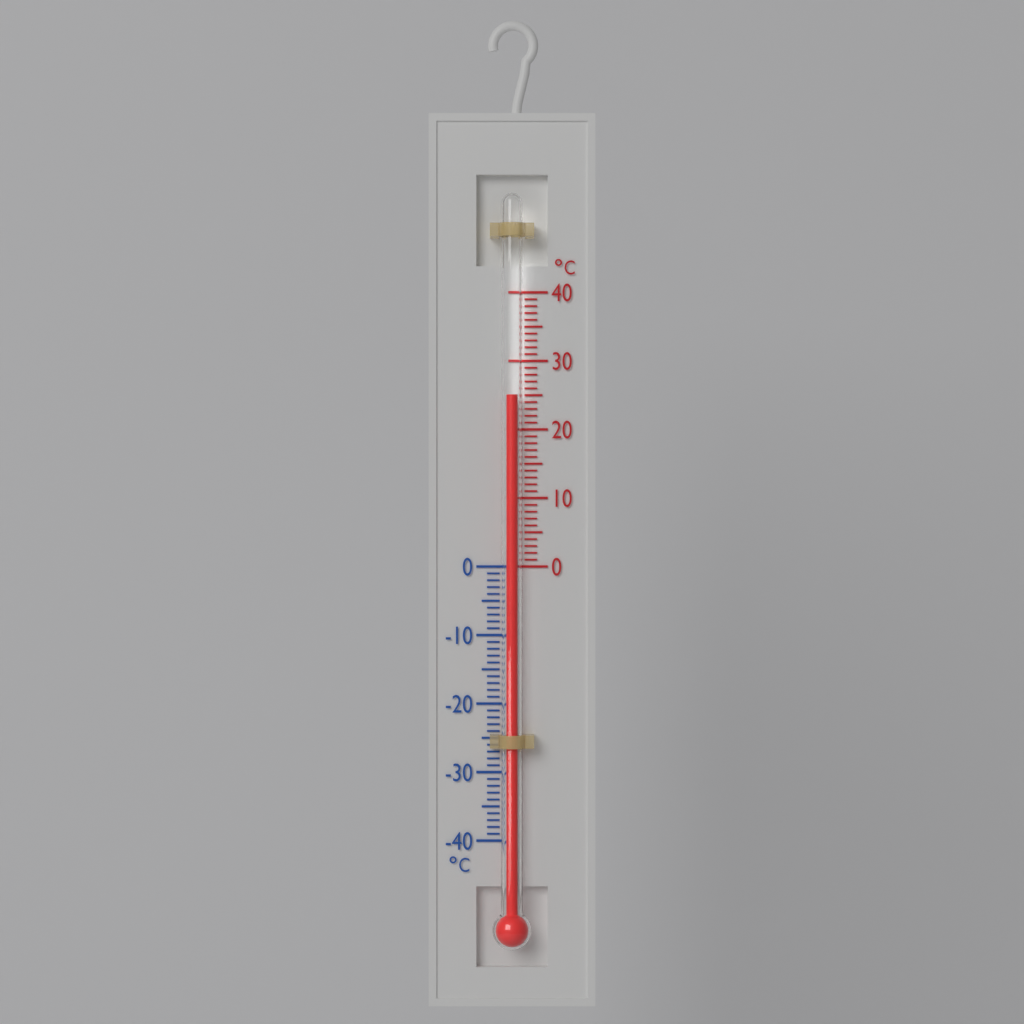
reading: 25 °C
